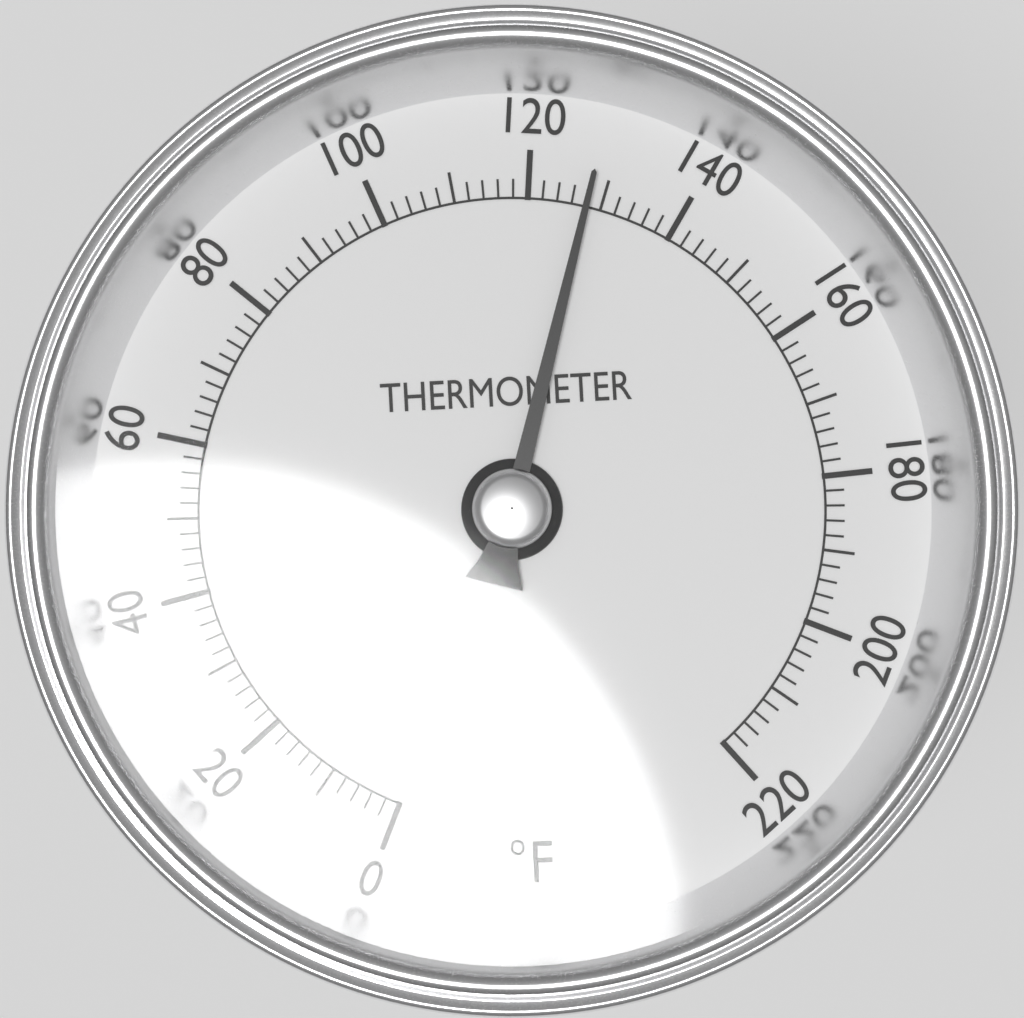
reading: 128 °F
